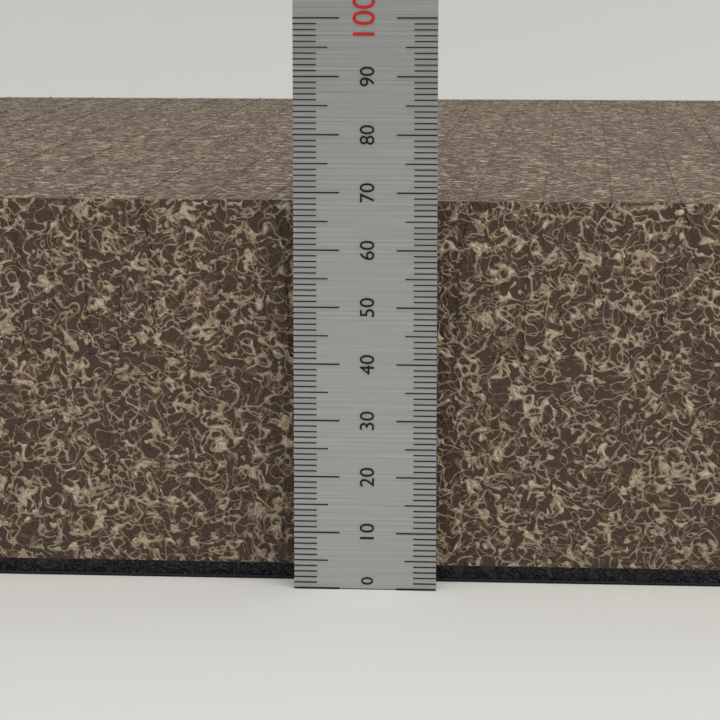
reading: 68 (no unit)
